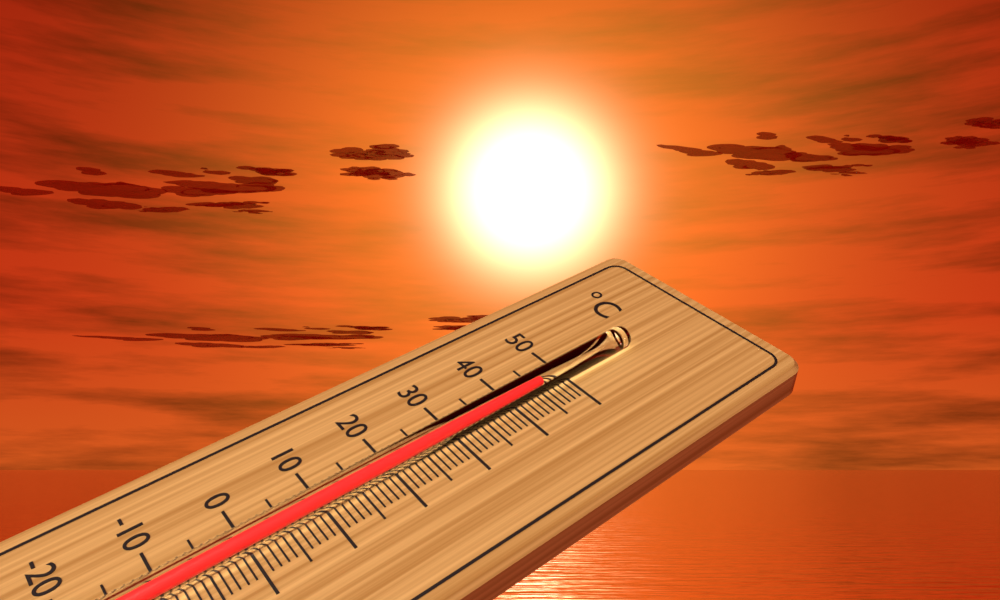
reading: 45 °C
